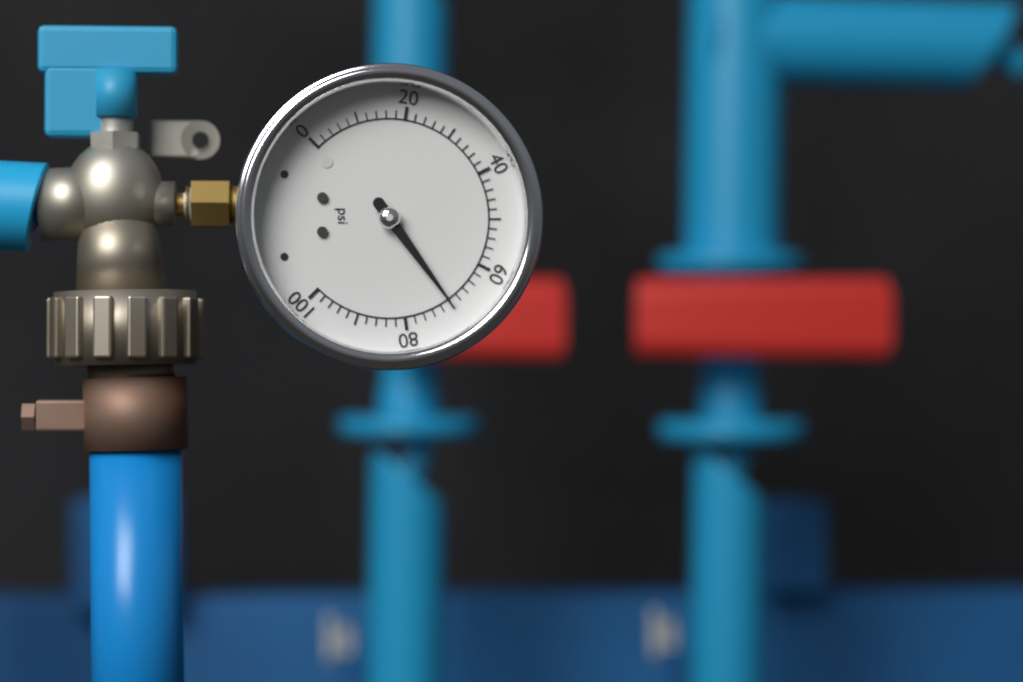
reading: 70 psi
